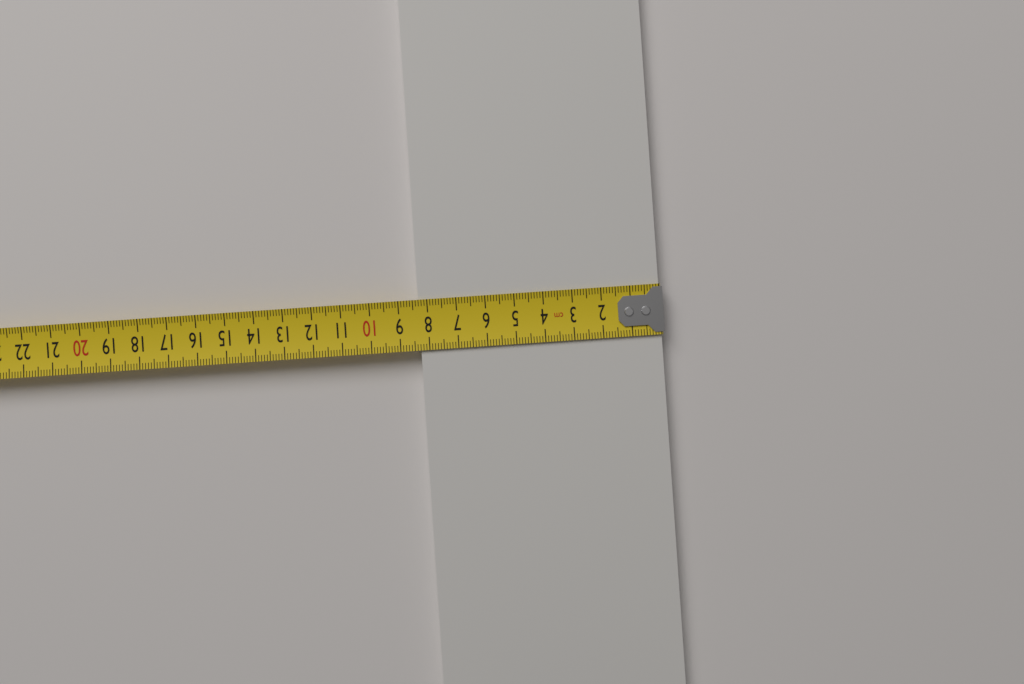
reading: 8.3 cm
